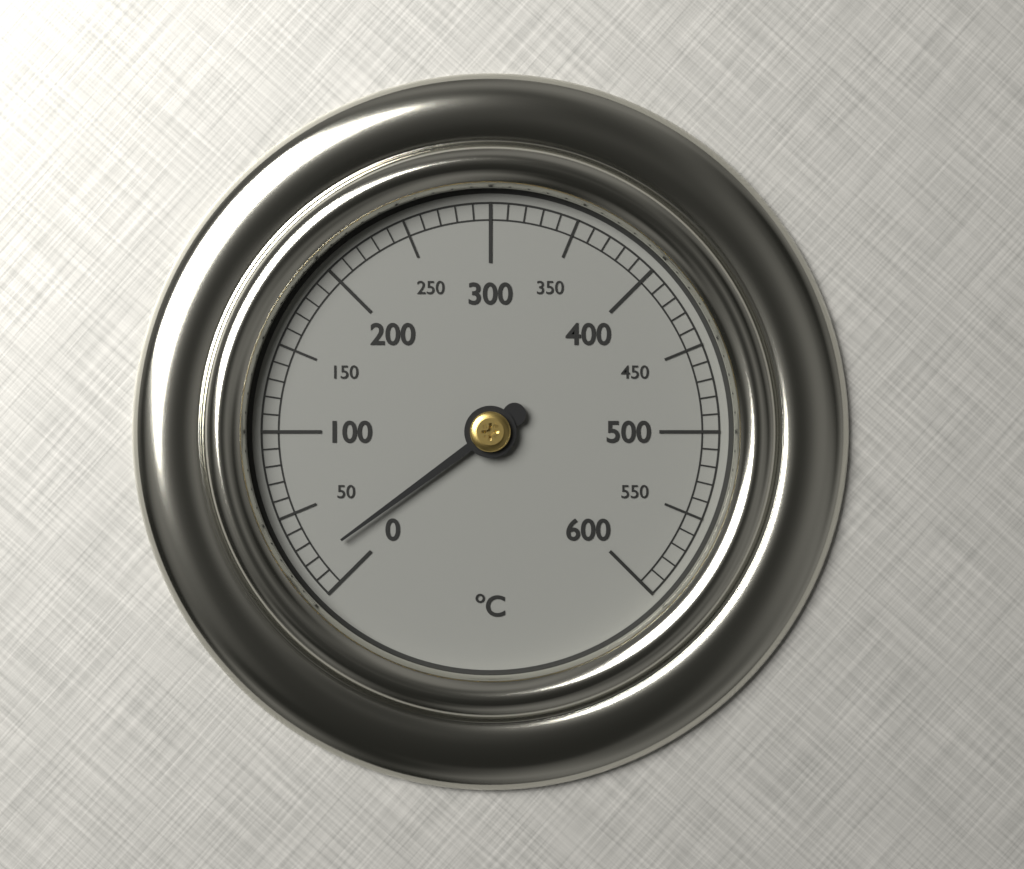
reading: 20 °C
